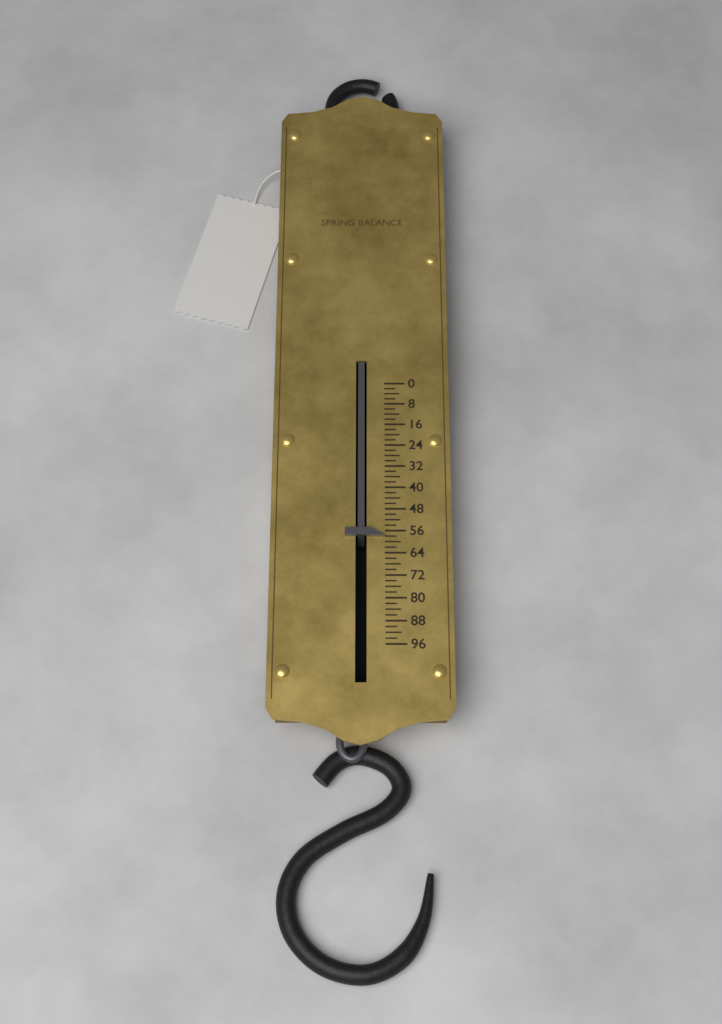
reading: 58 (no unit)
